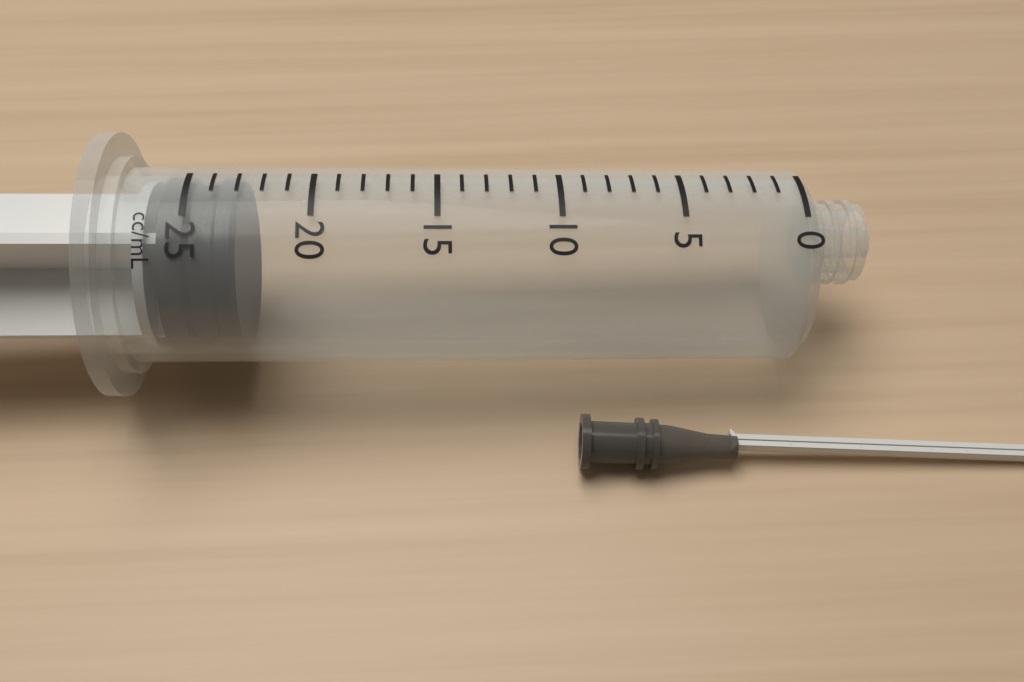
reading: 23 ml
